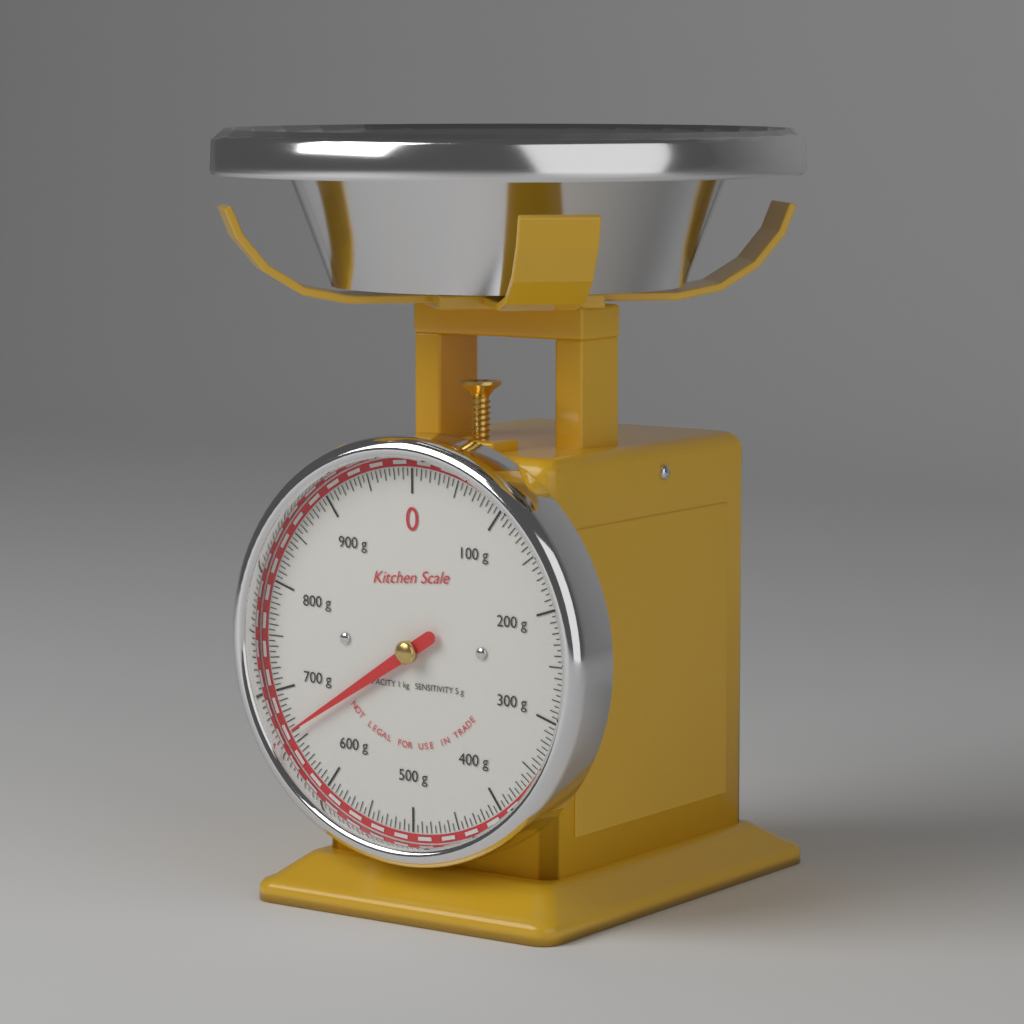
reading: 660 g
